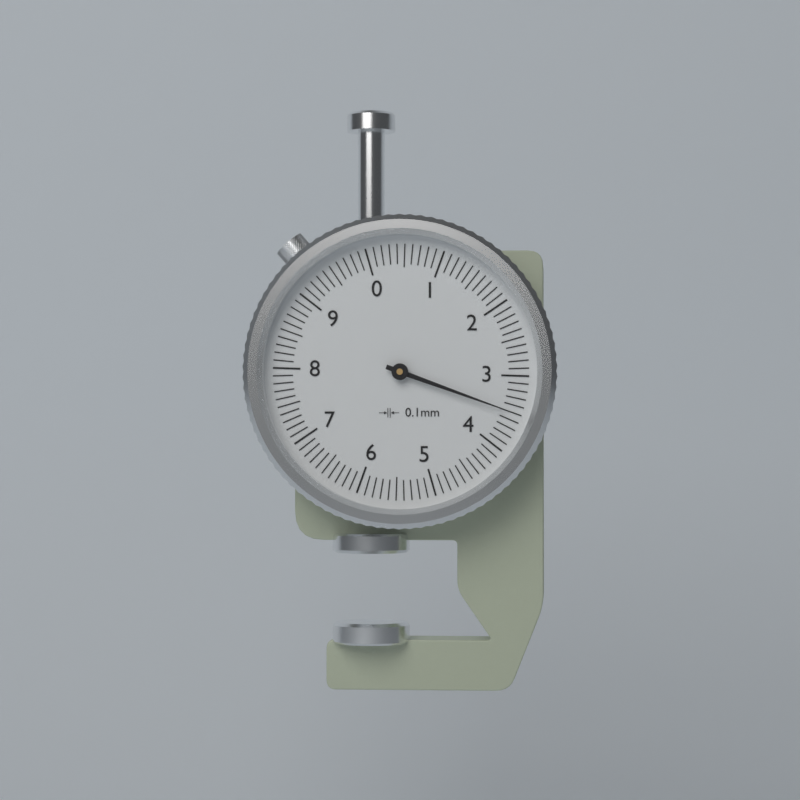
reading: 3.5 mm
